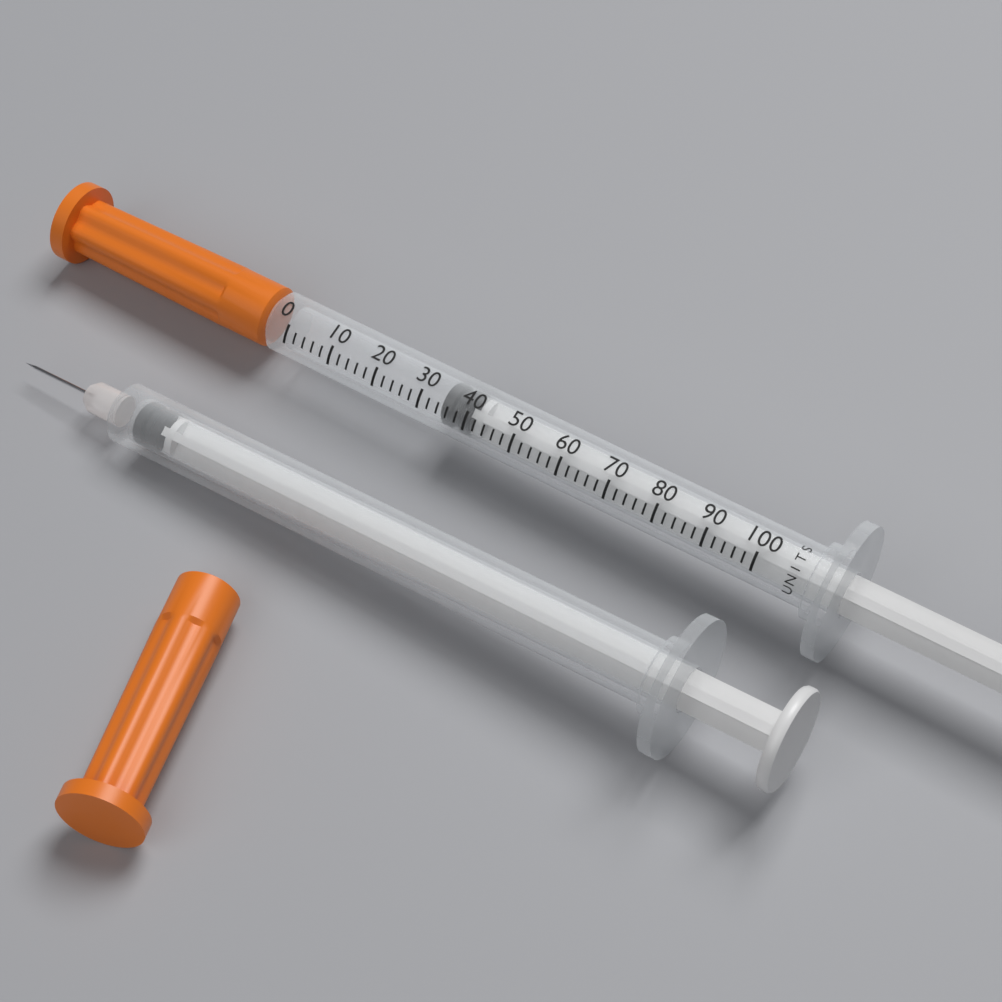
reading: 34 units
